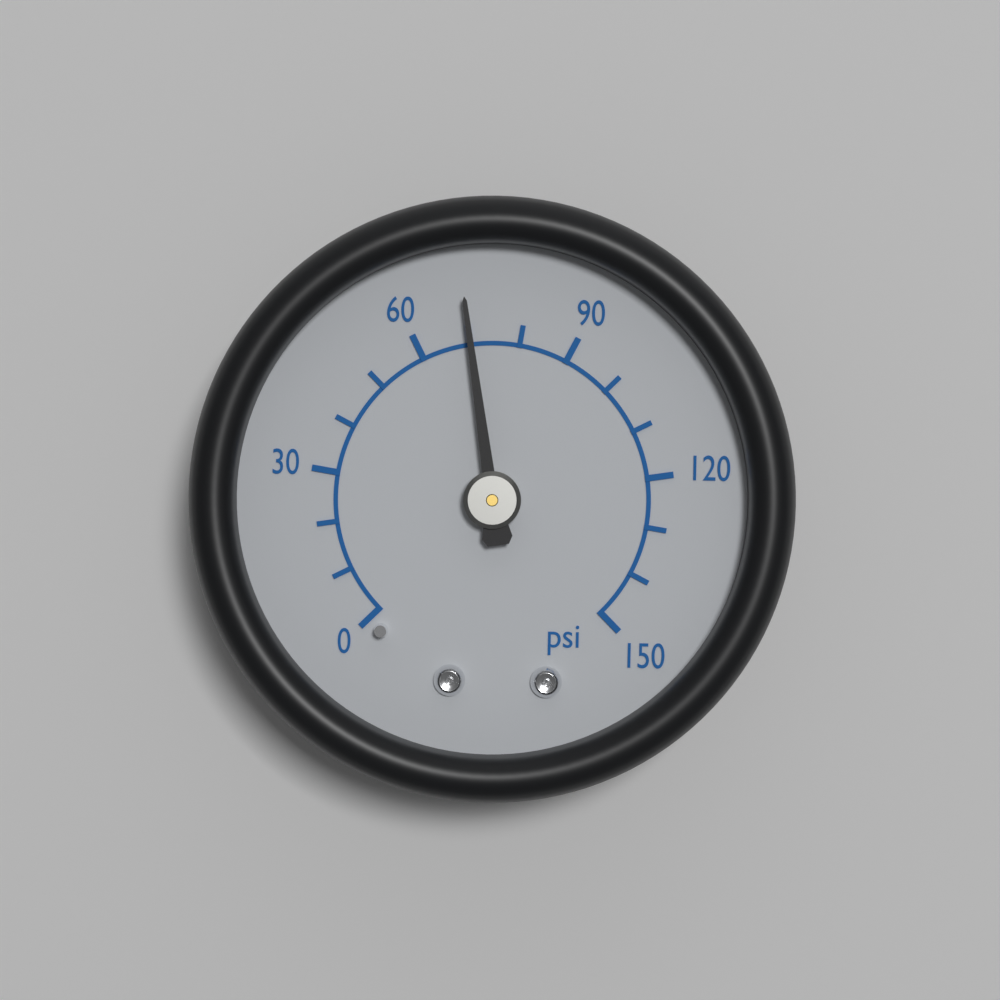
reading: 70 psi
